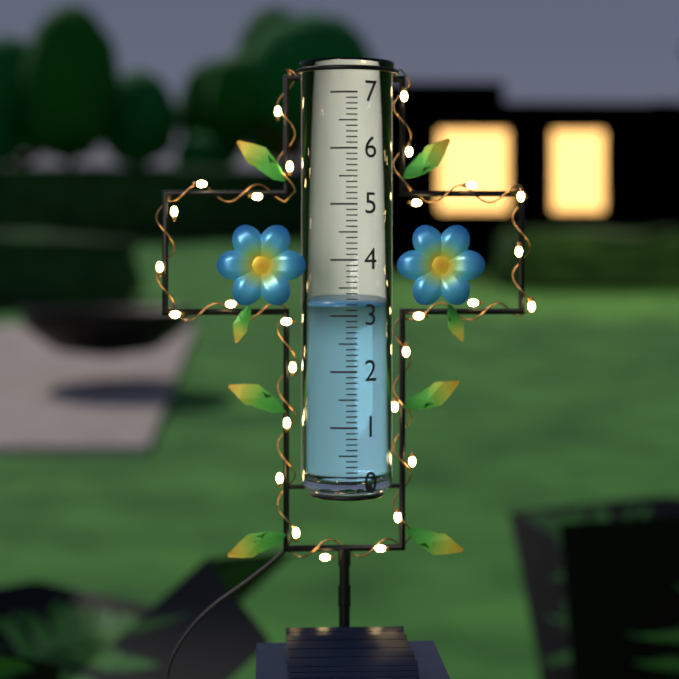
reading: 3.2 (no unit)
